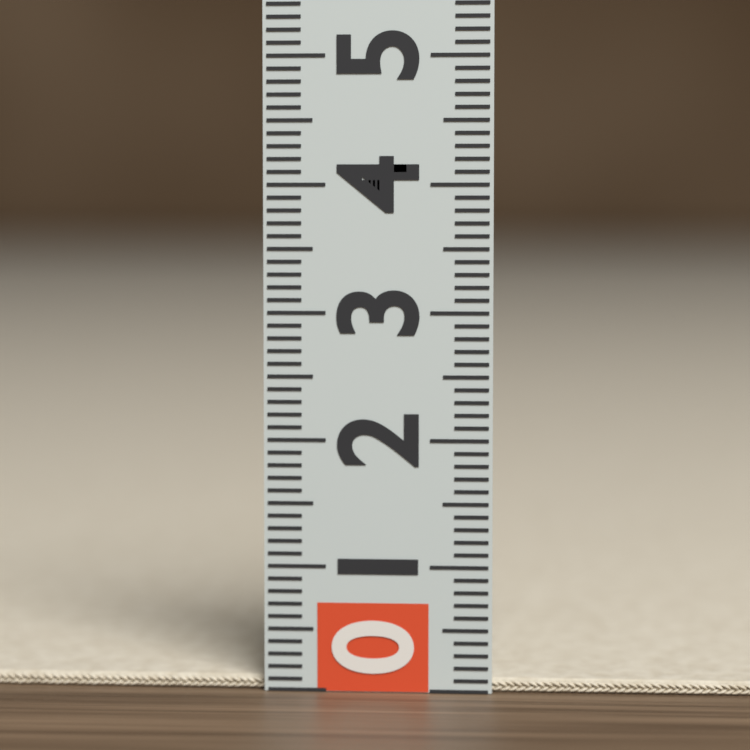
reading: 0.1 (no unit)
